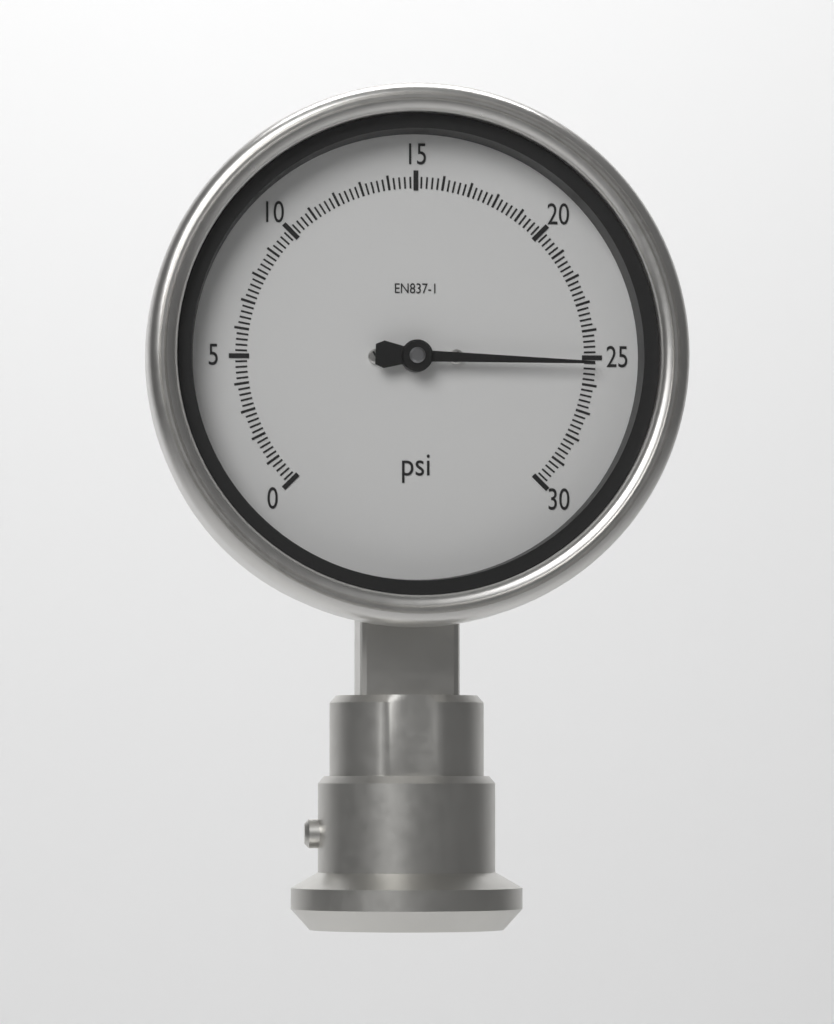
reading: 25.2 psi
